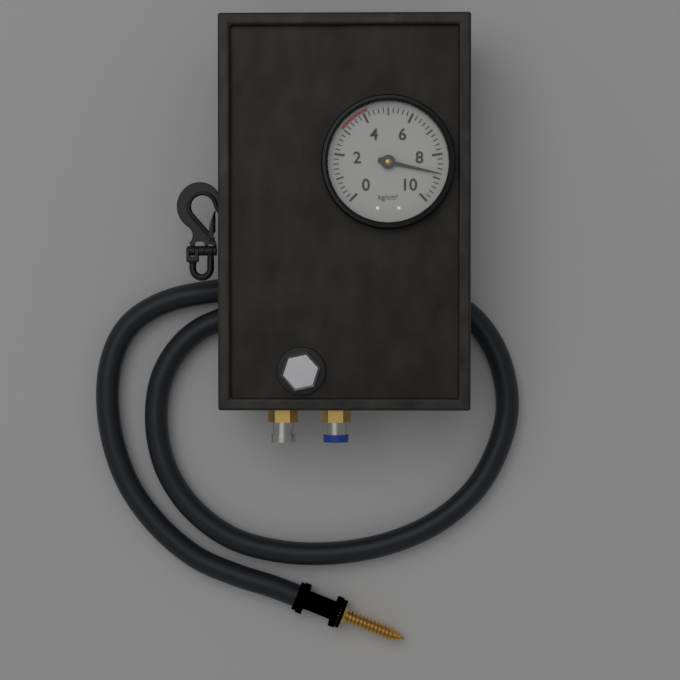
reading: 8.8 kg/cm²
